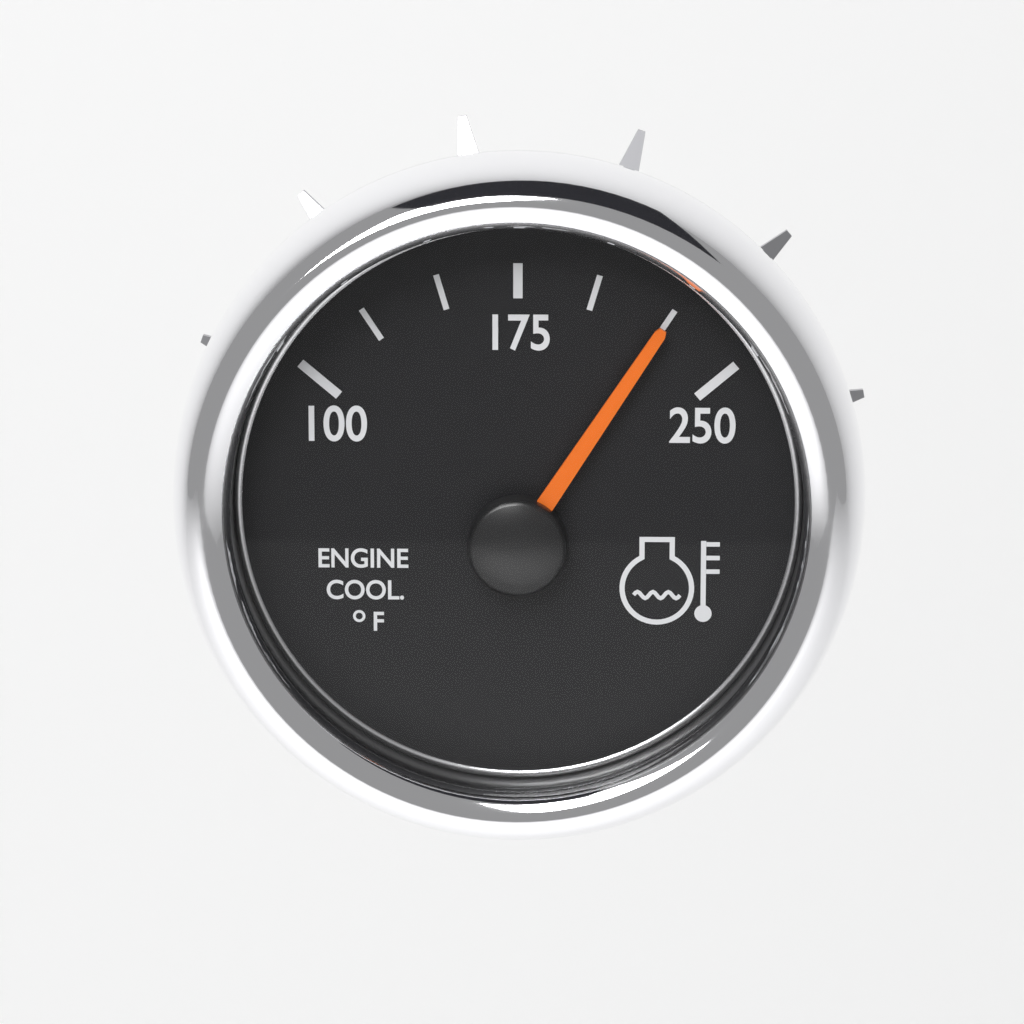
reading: 225 °F
